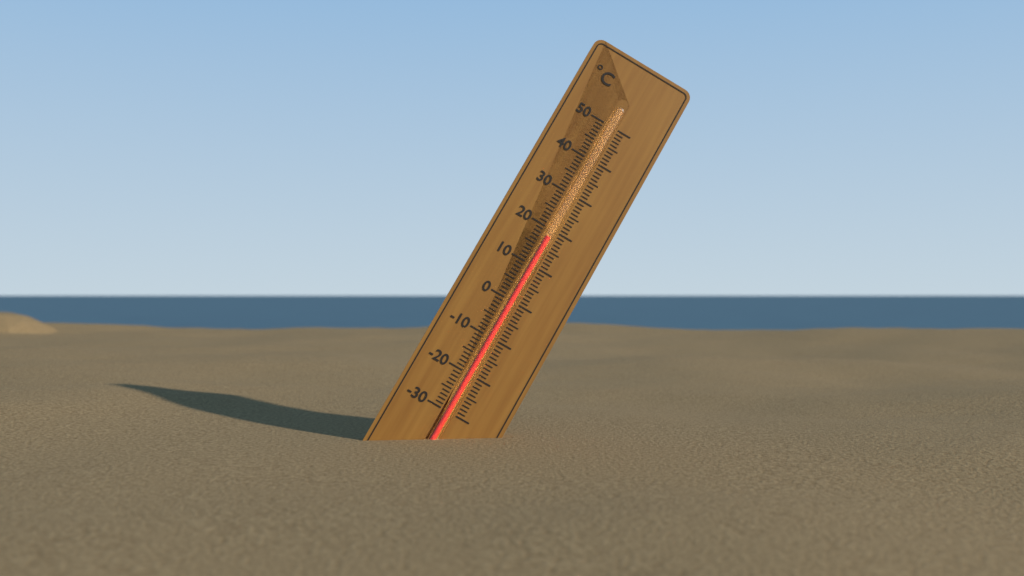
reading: 18 °C
